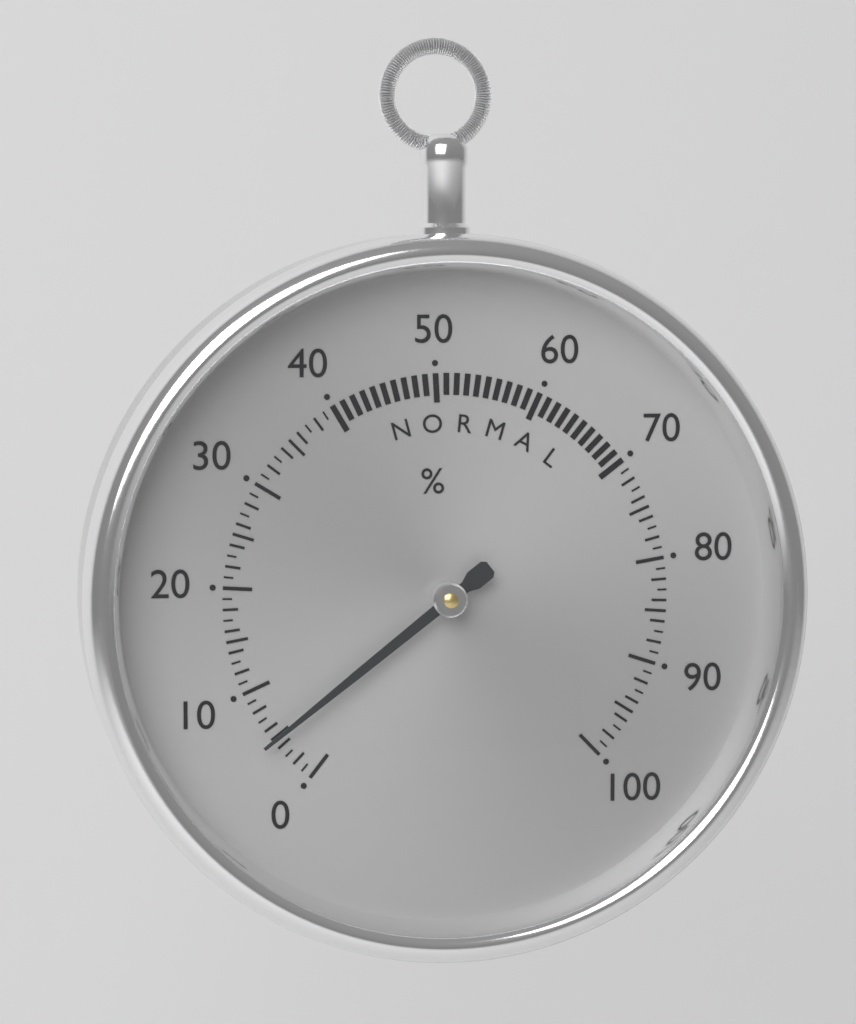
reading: 5 %
